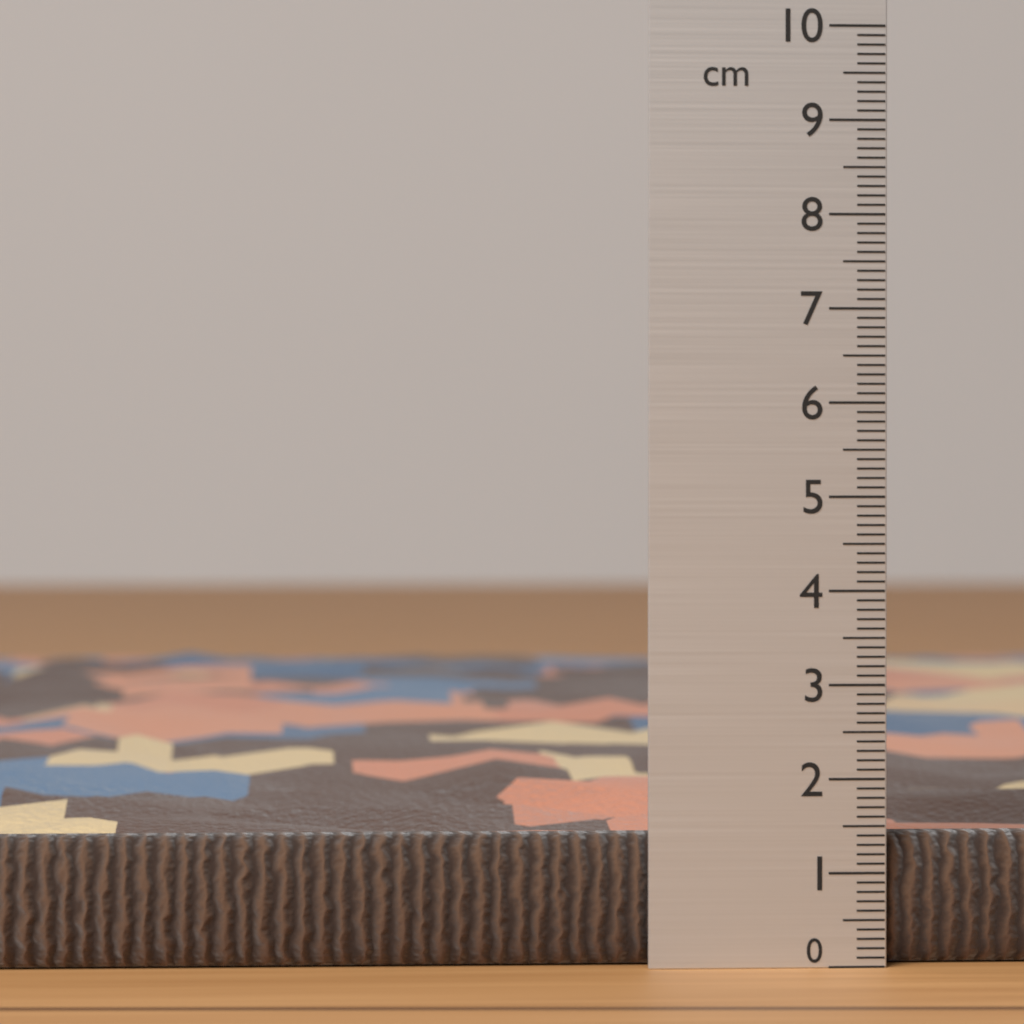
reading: 1.4 cm
